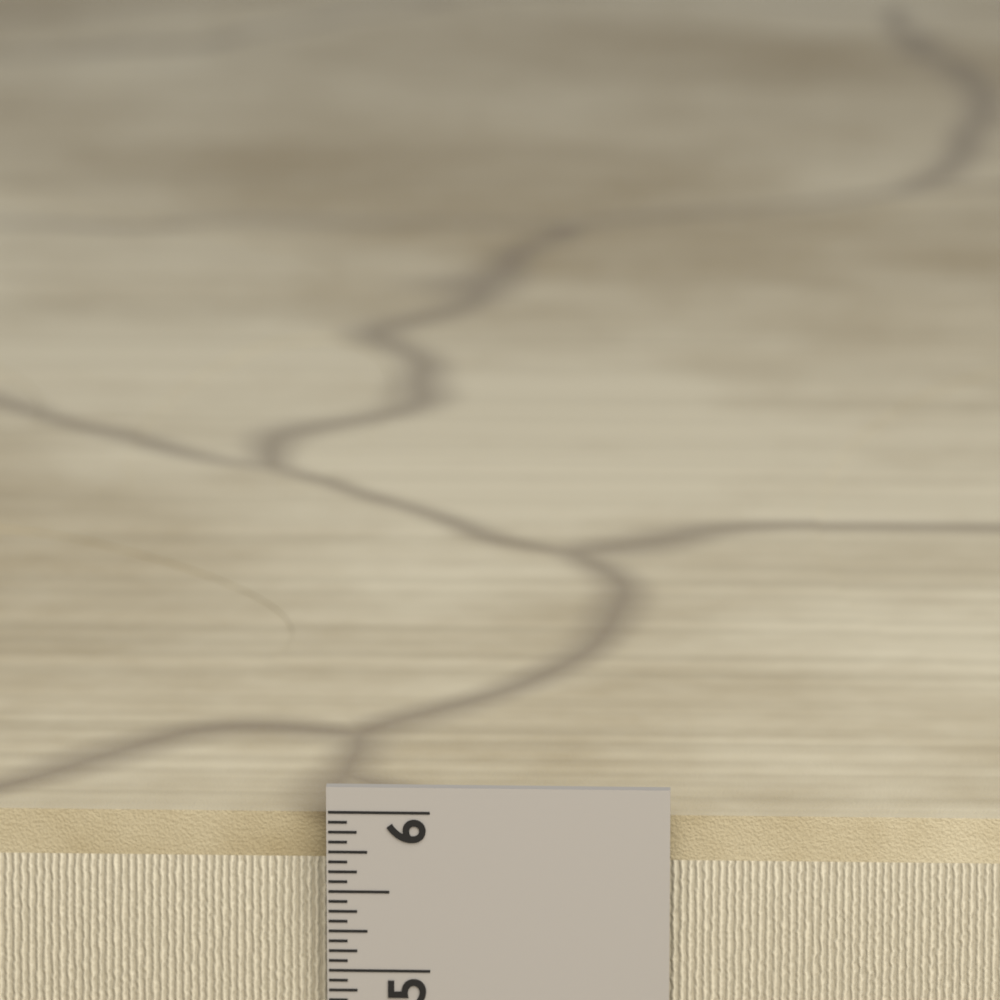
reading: 5.9375 in
